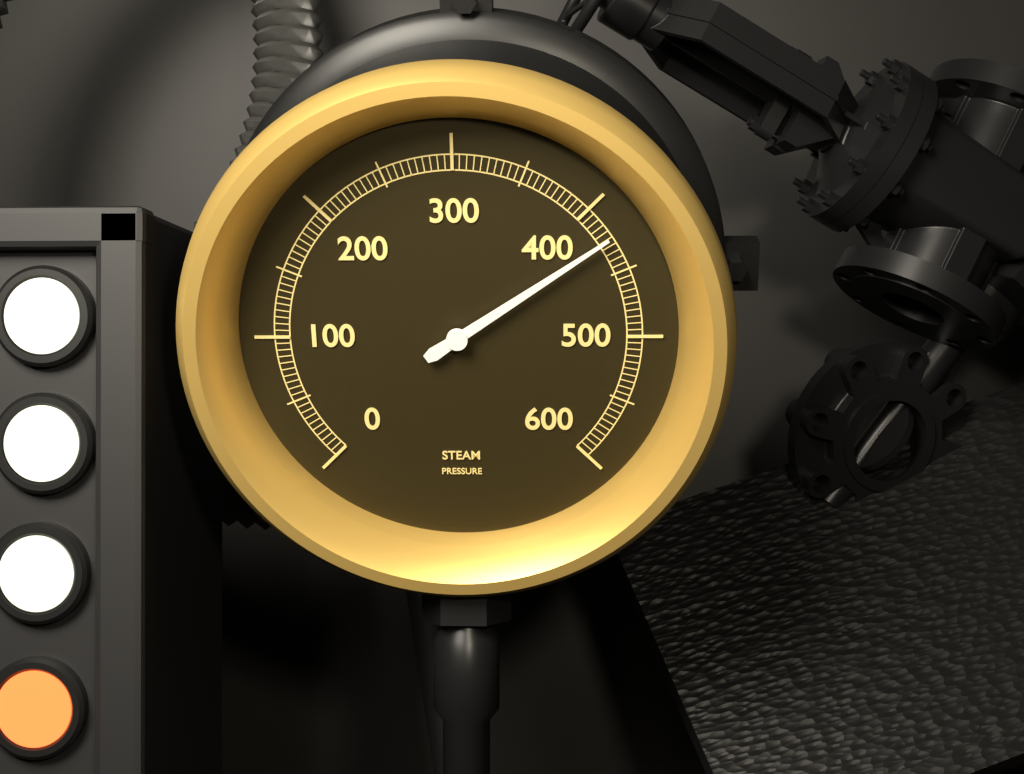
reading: 425 (no unit)
